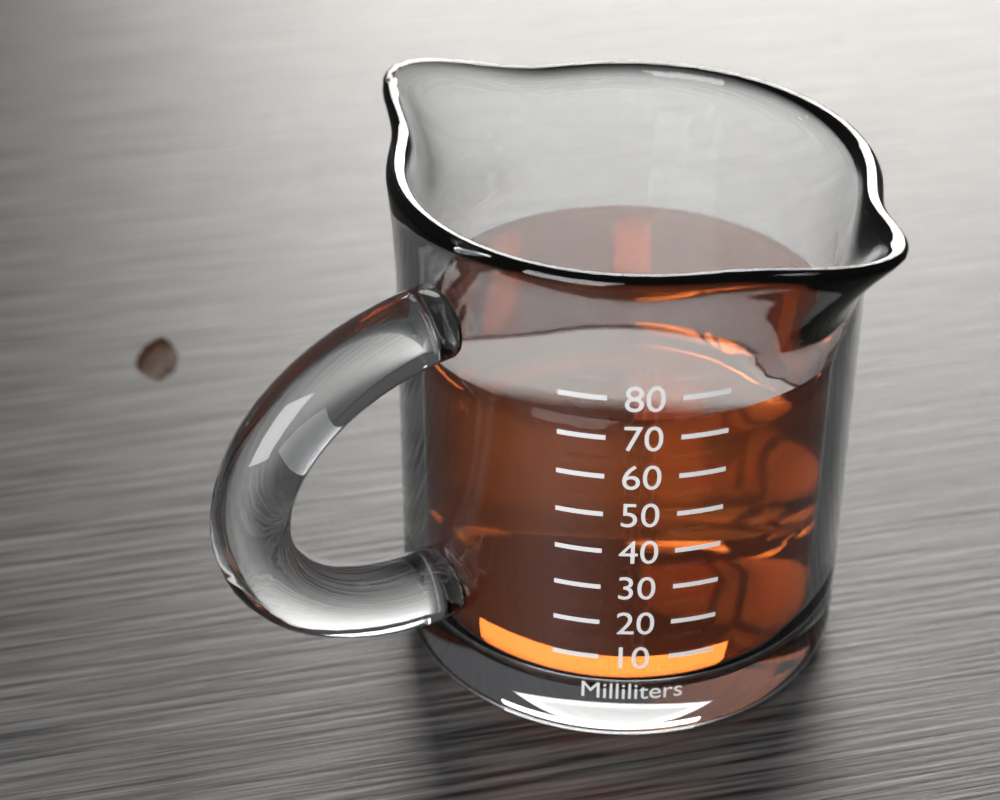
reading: 72 Milliliters
